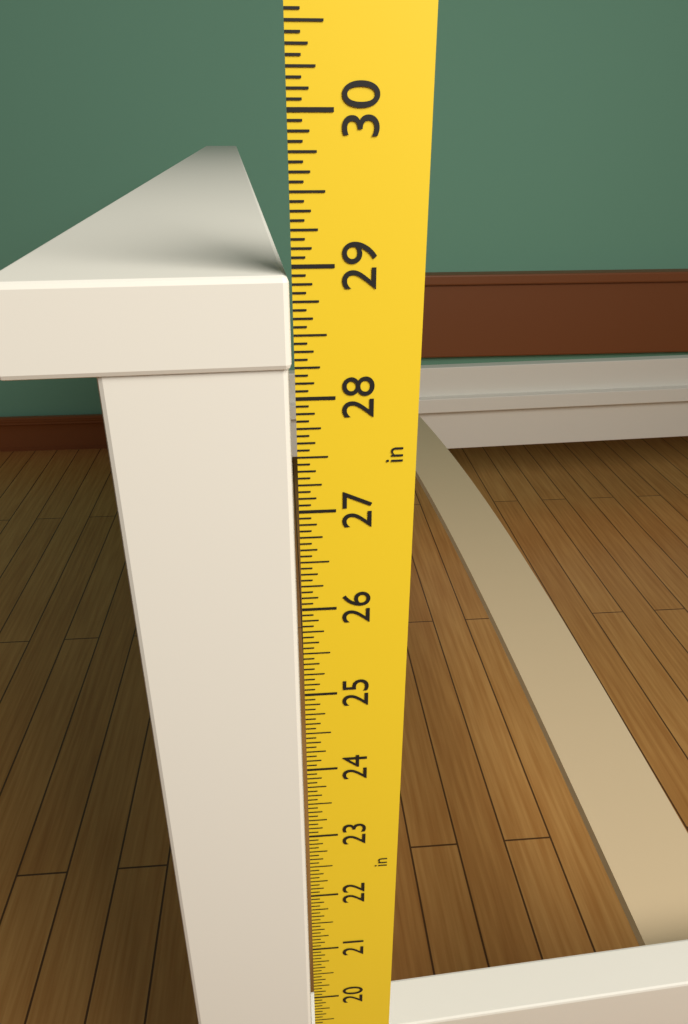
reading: 28.9375 in
